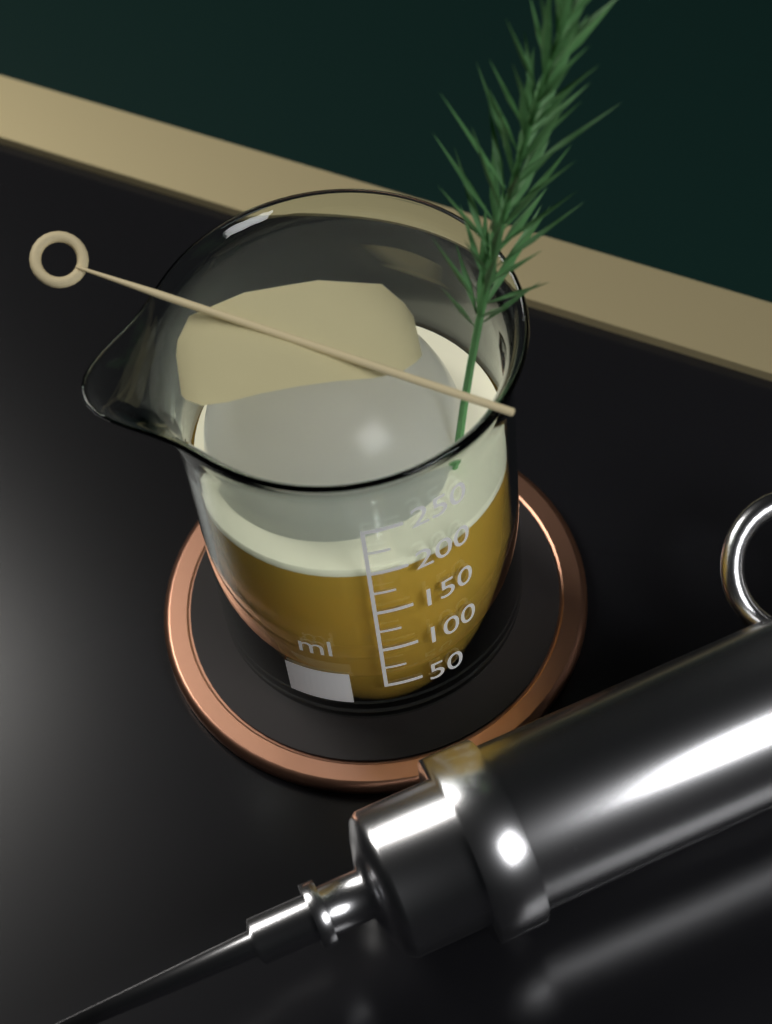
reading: 200 ml
